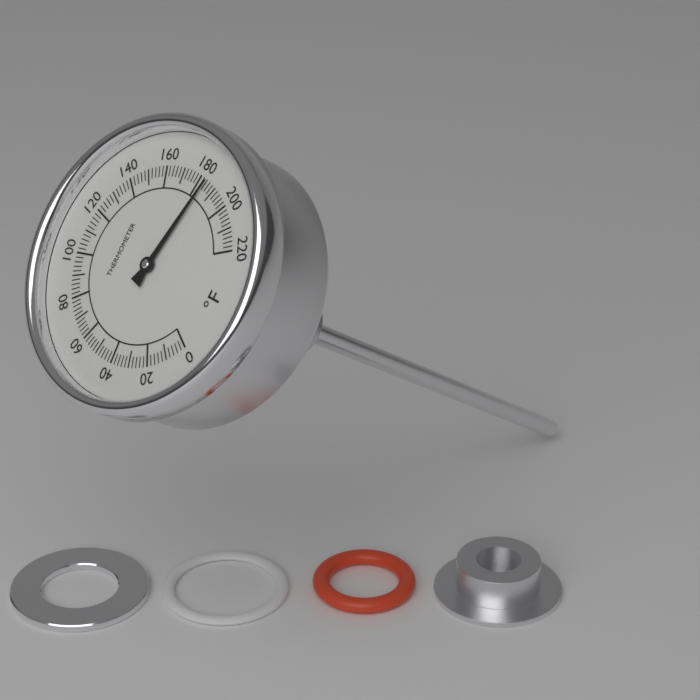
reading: 184 °F
